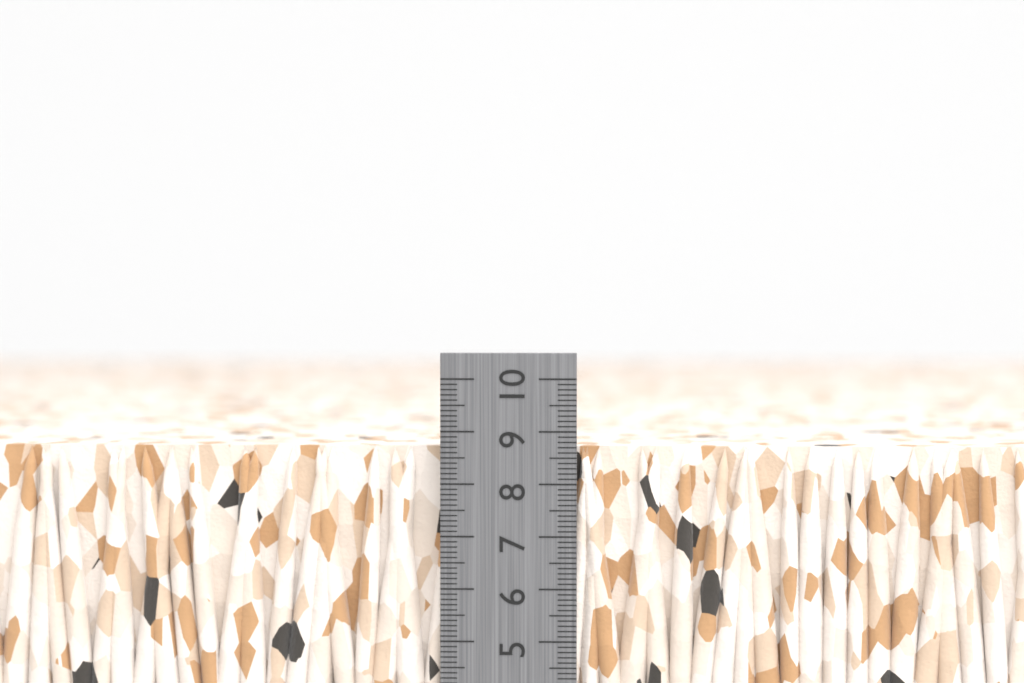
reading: 8.7 cm
